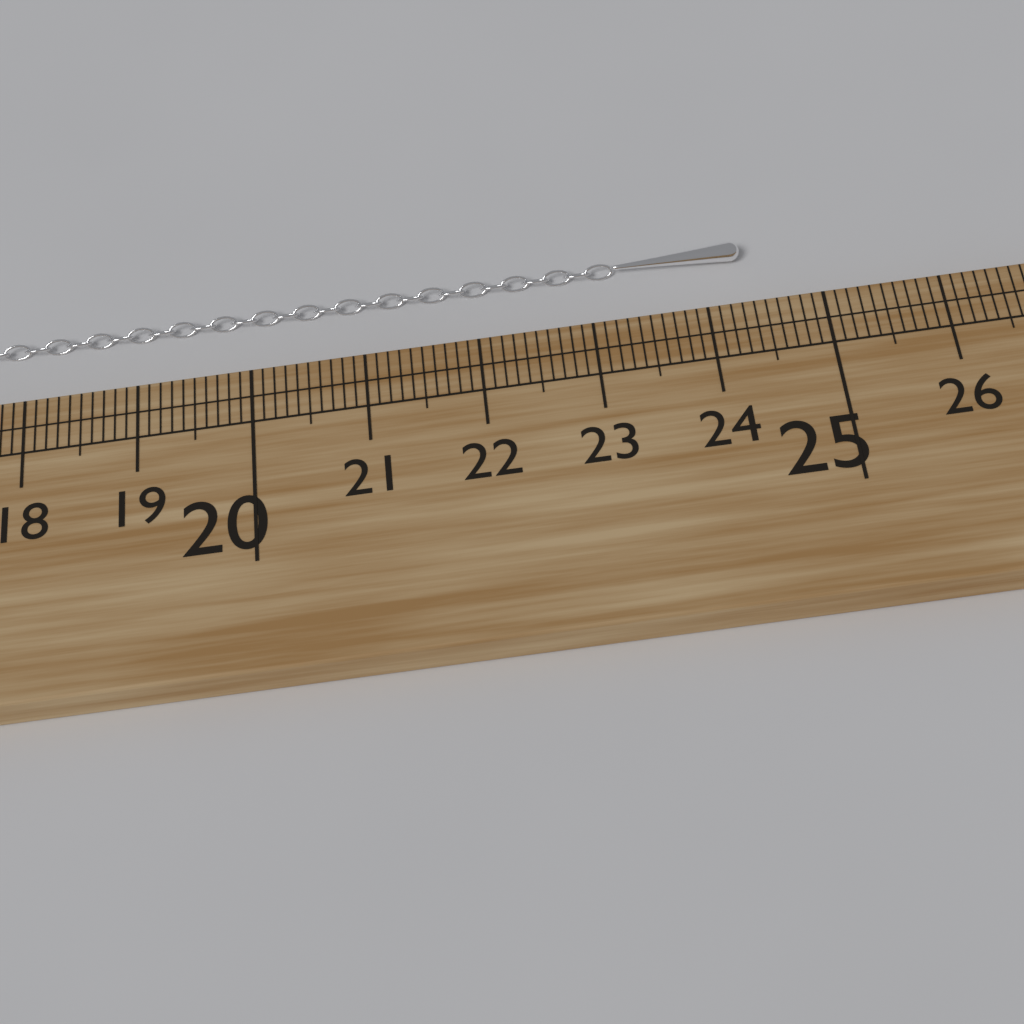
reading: 24.4 cm
